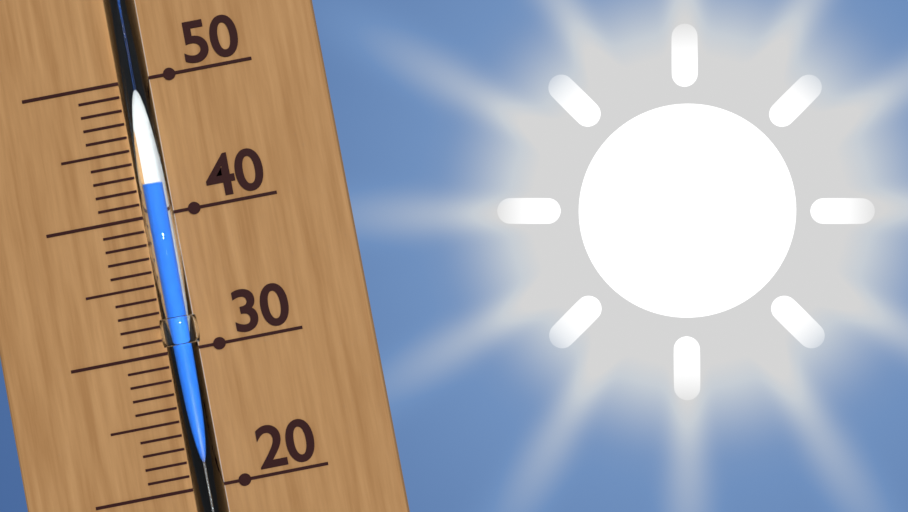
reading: 42 (no unit)
